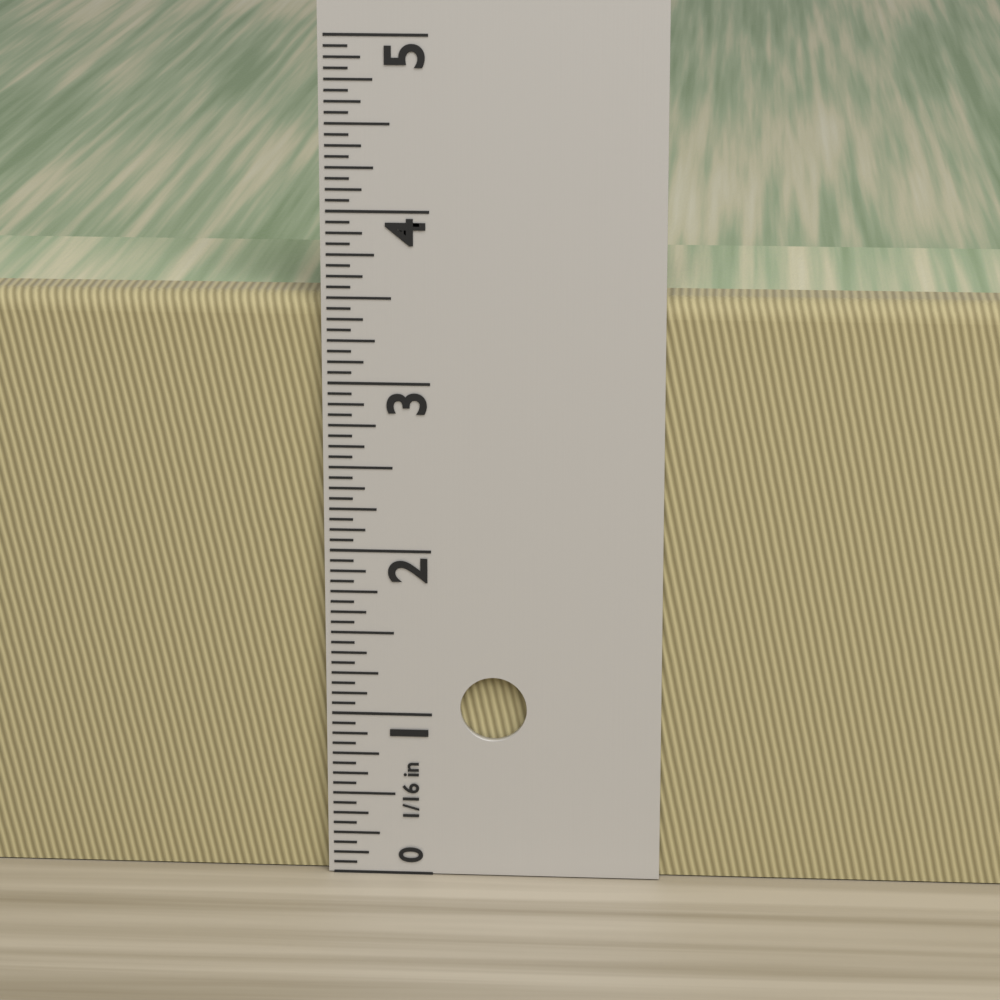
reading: 3.5000 in
